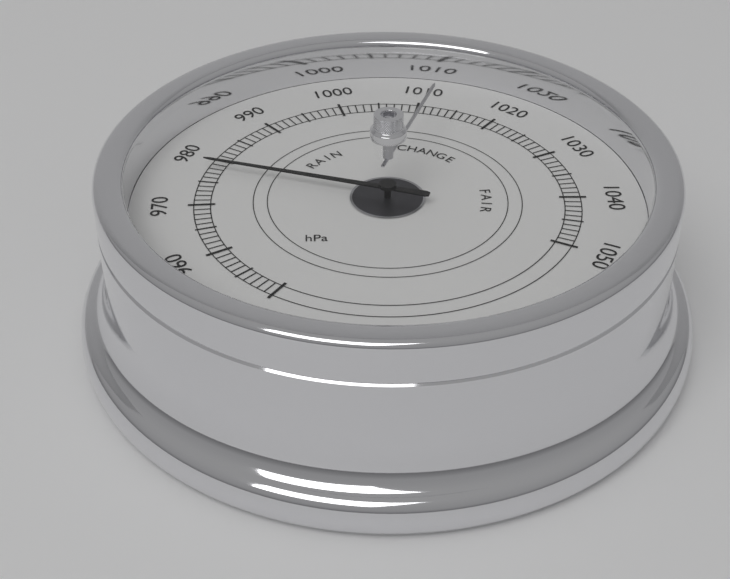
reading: 978 hPa
